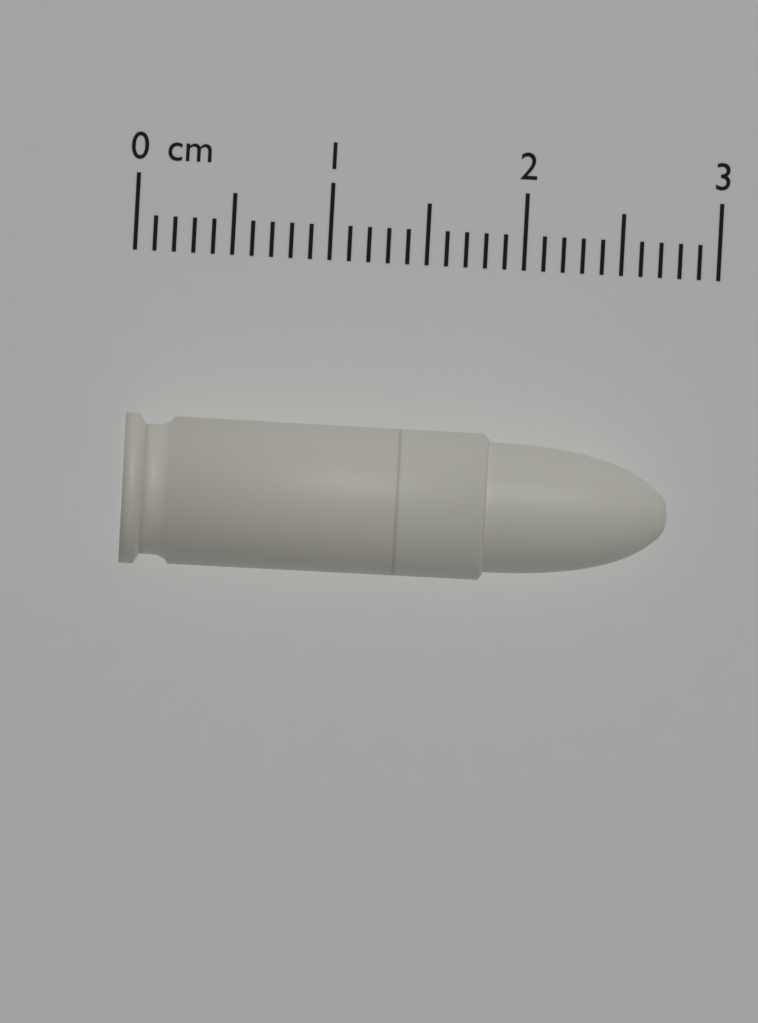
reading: 2.8 cm
